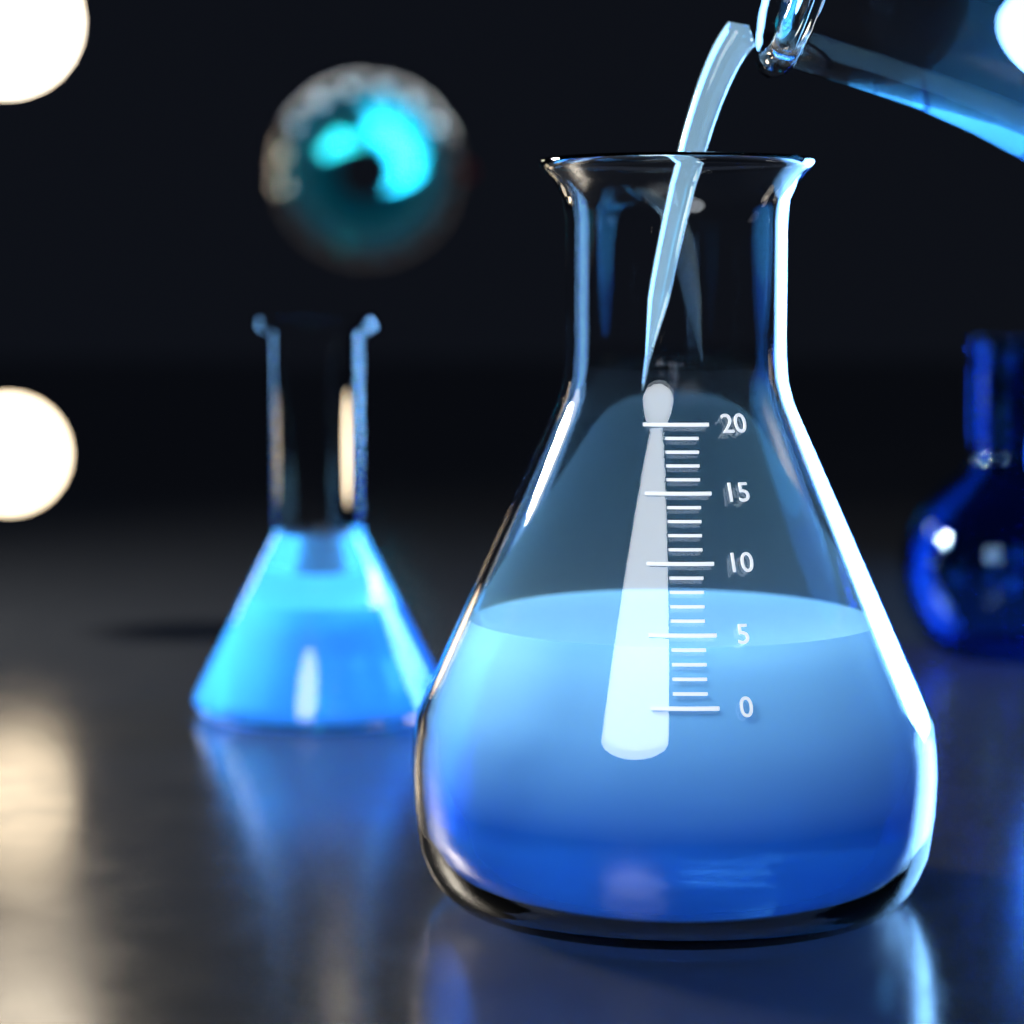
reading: 4 (no unit)
